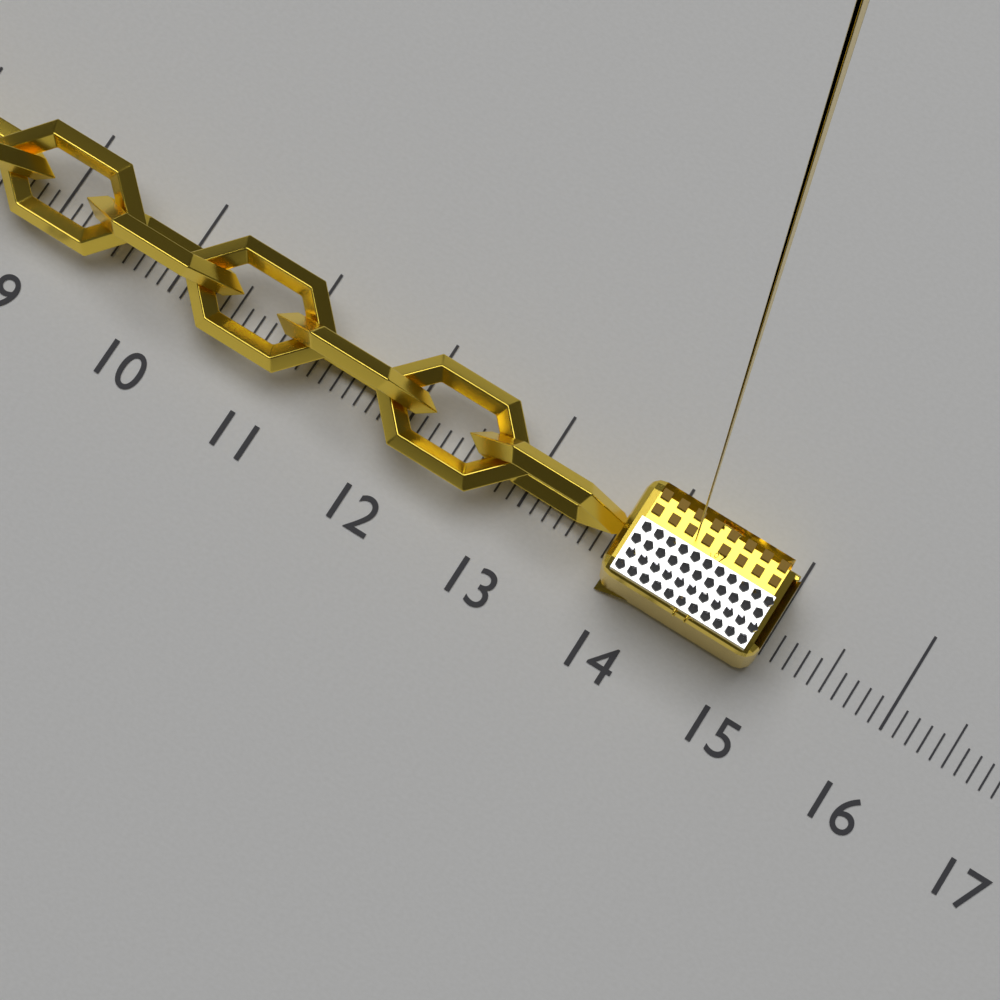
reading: 15.0 (no unit)
